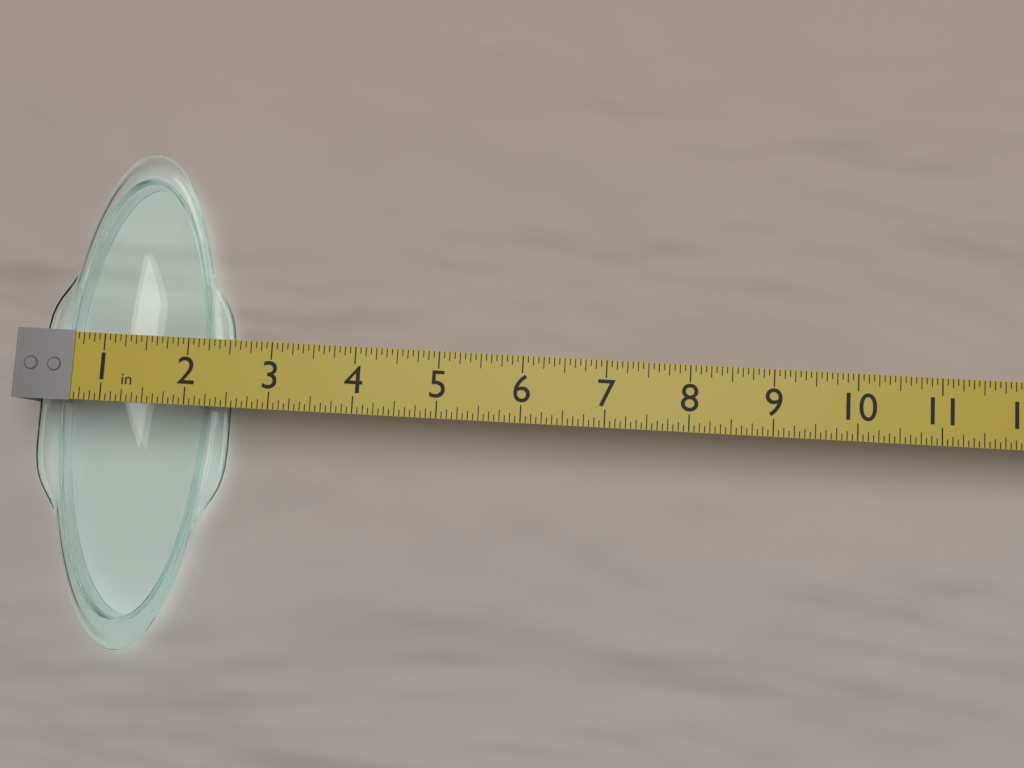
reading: 2.3750 in
